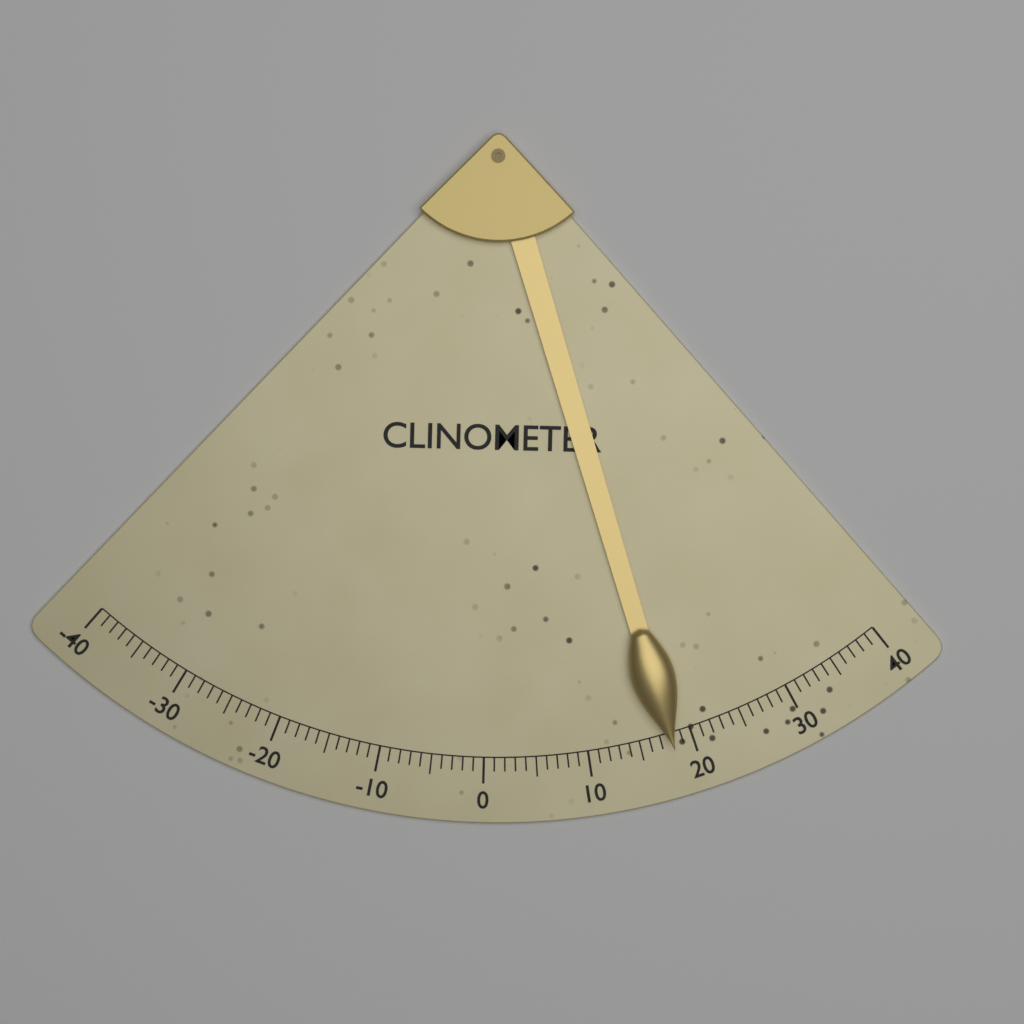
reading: 18 (no unit)
